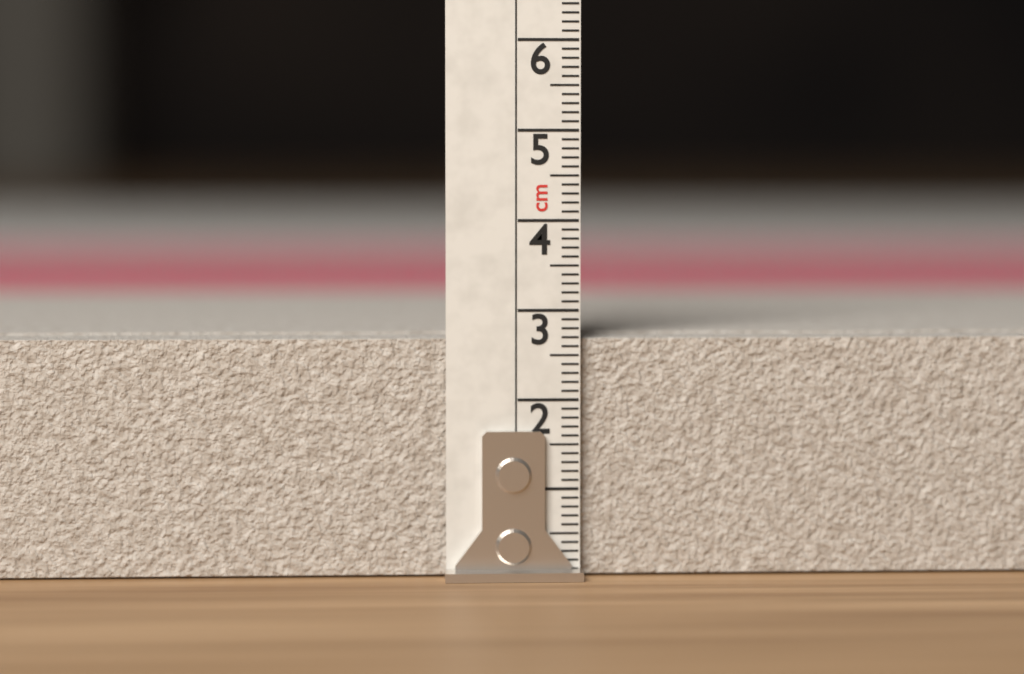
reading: 2.7 cm
